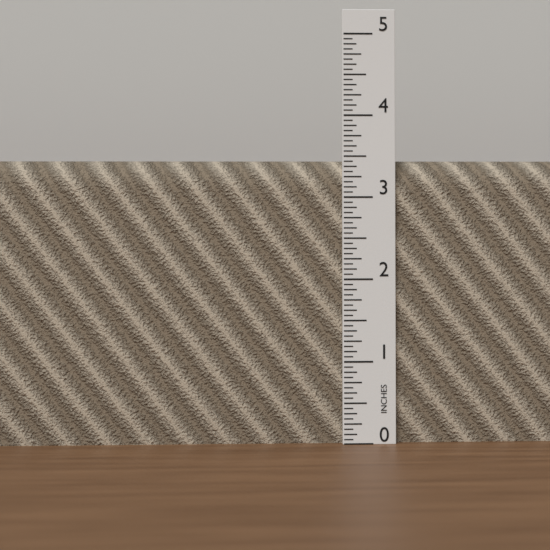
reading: 3.4375 in
